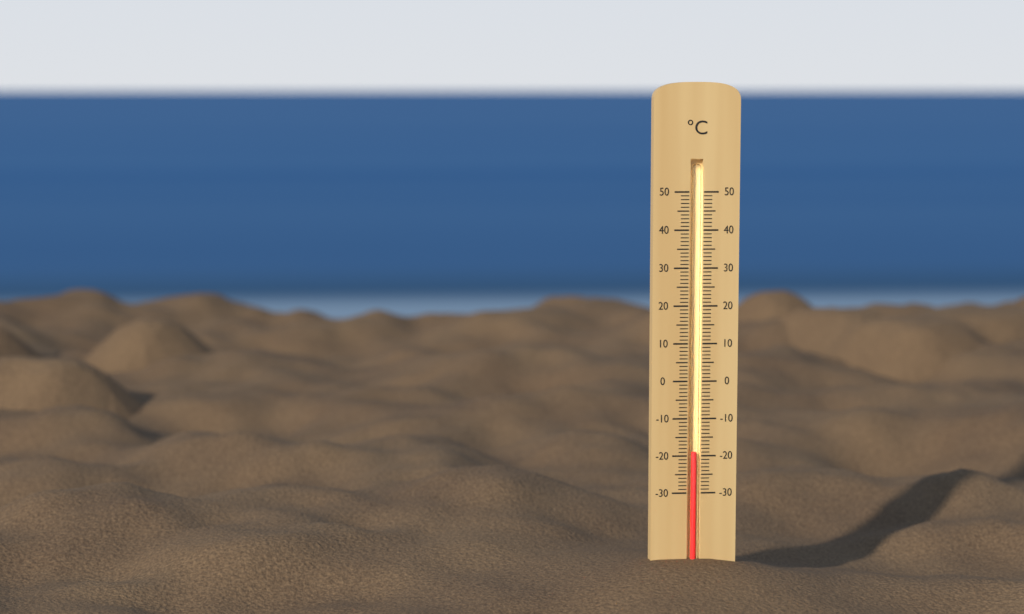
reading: -19 °C
